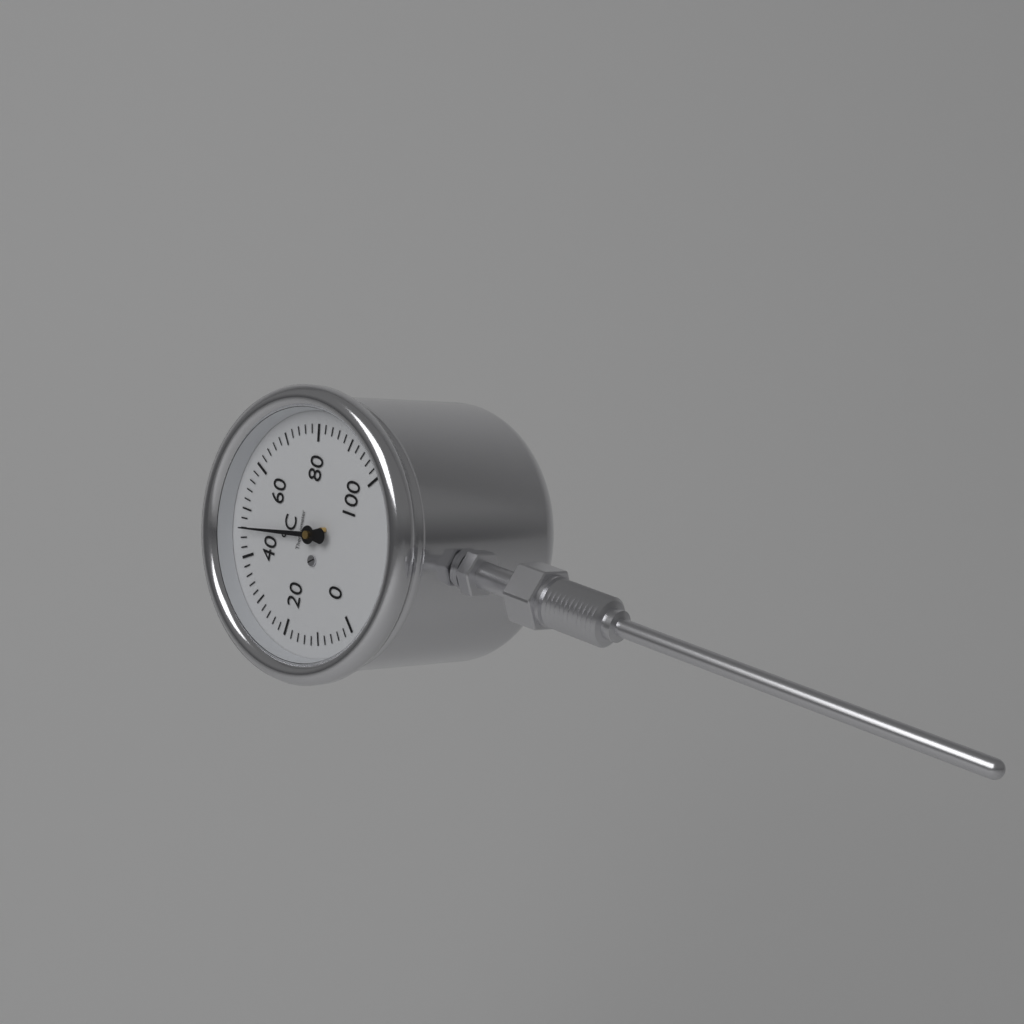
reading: 46 °C
